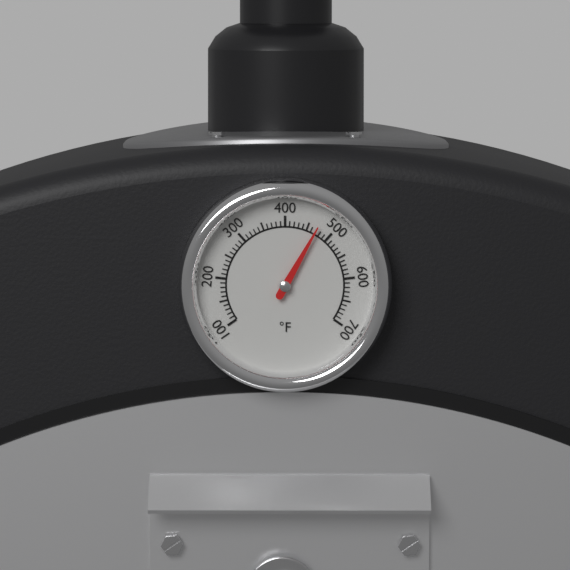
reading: 470 °F
